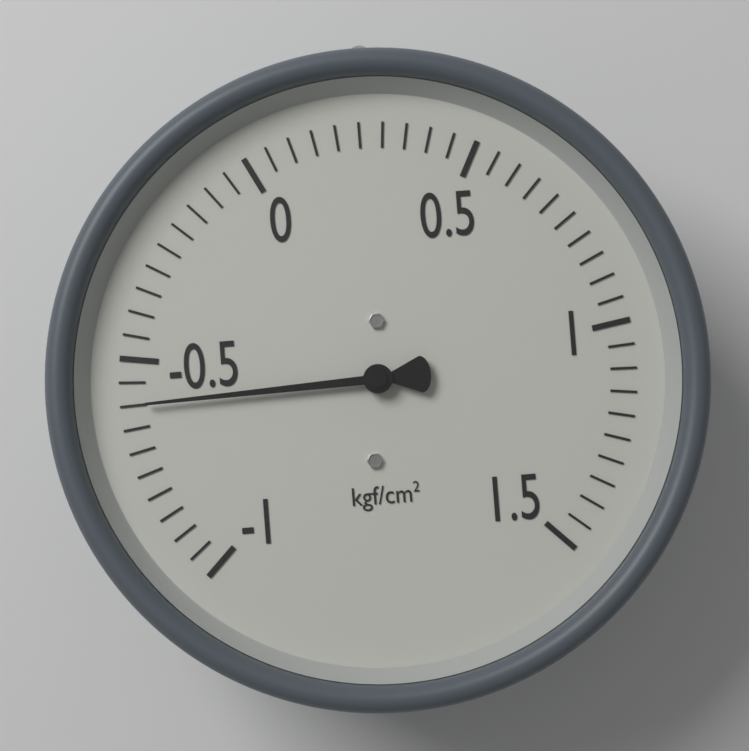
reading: -0.60 kgf/cm²
